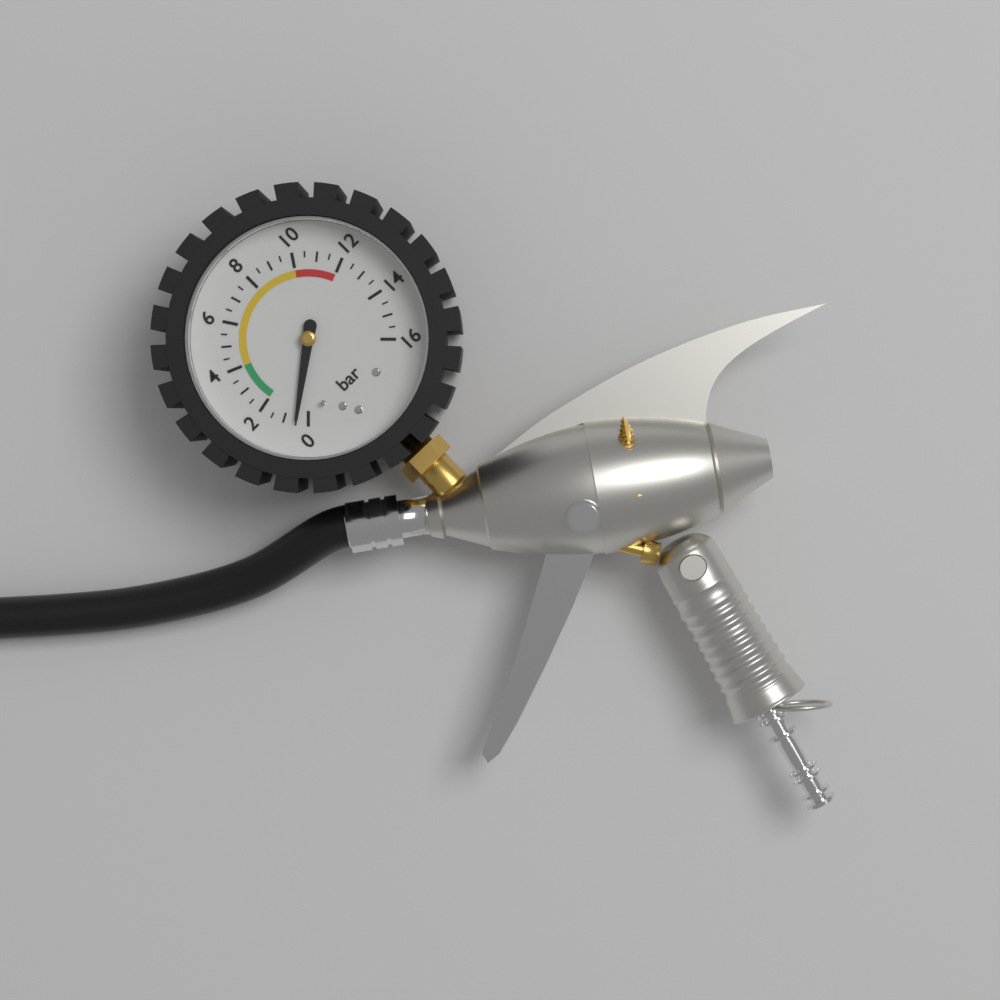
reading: 0.5 bar
